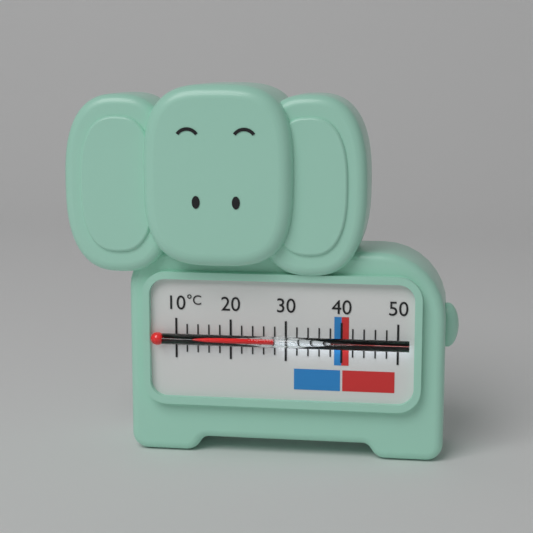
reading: 28 °C
